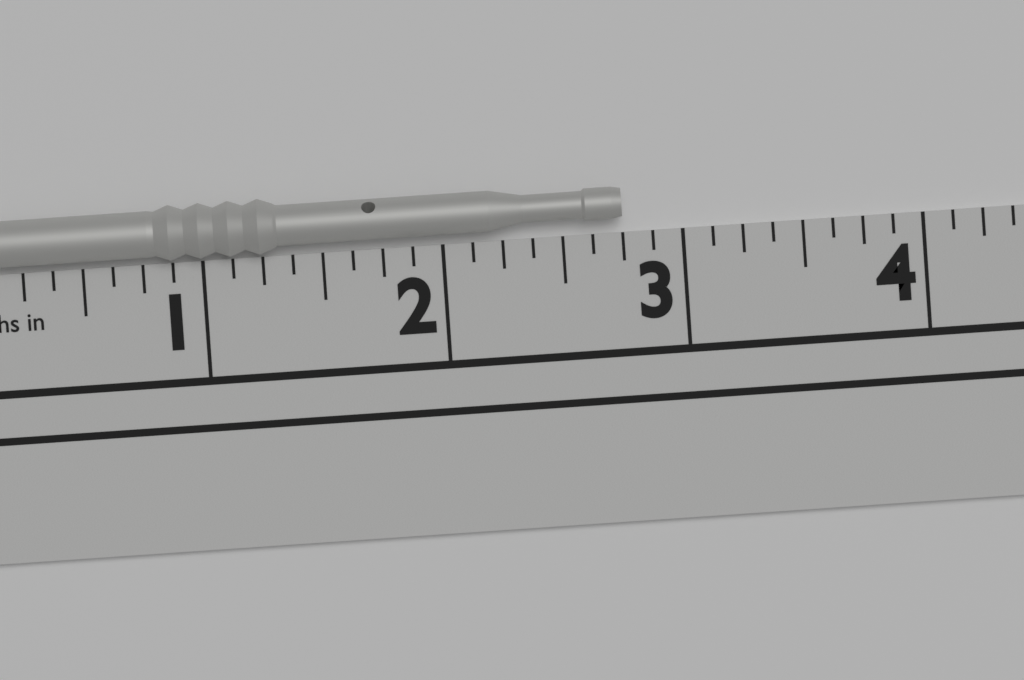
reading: 2.750 in
